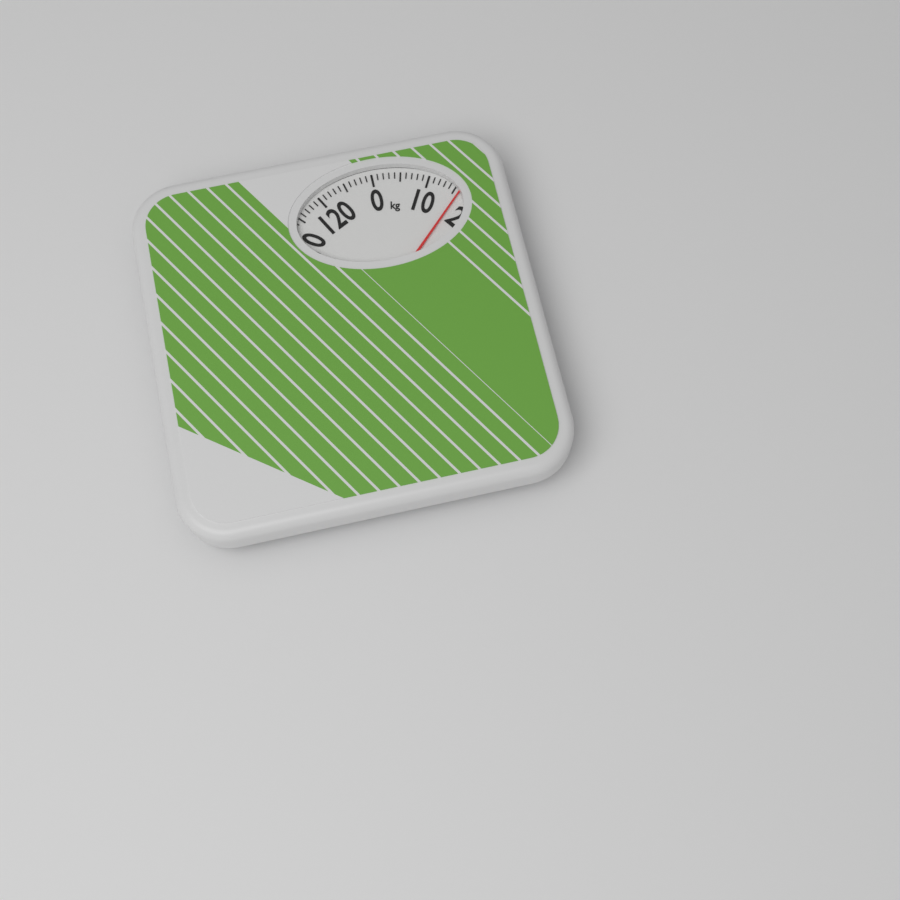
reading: 16 kg
